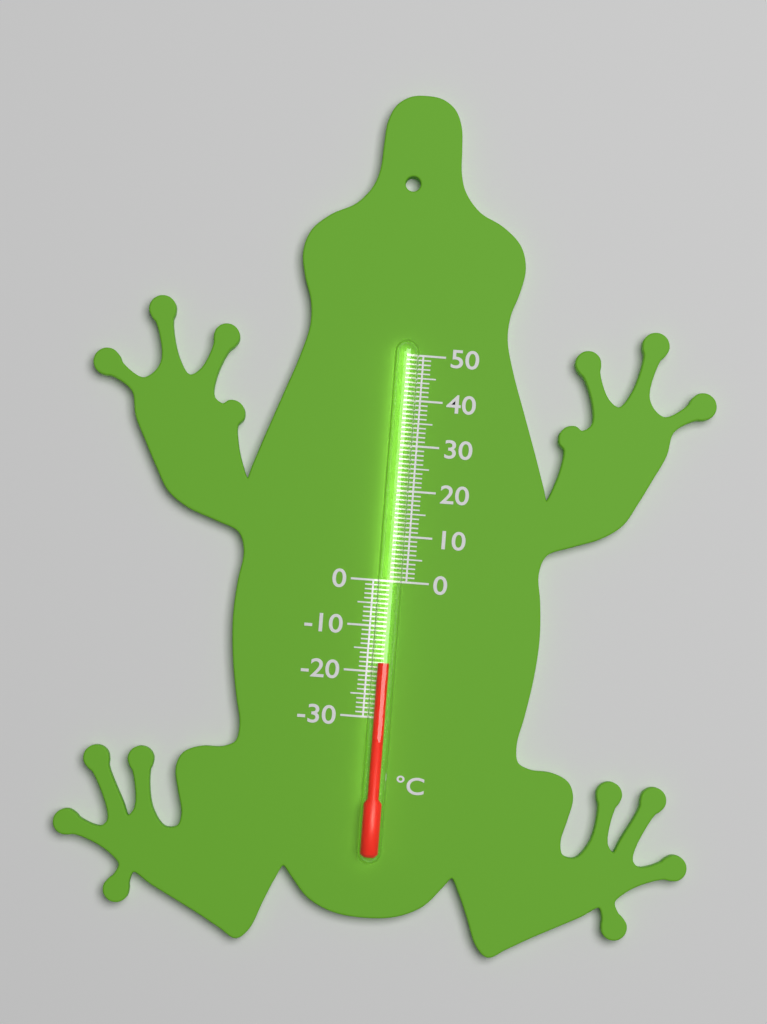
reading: -18 °C
